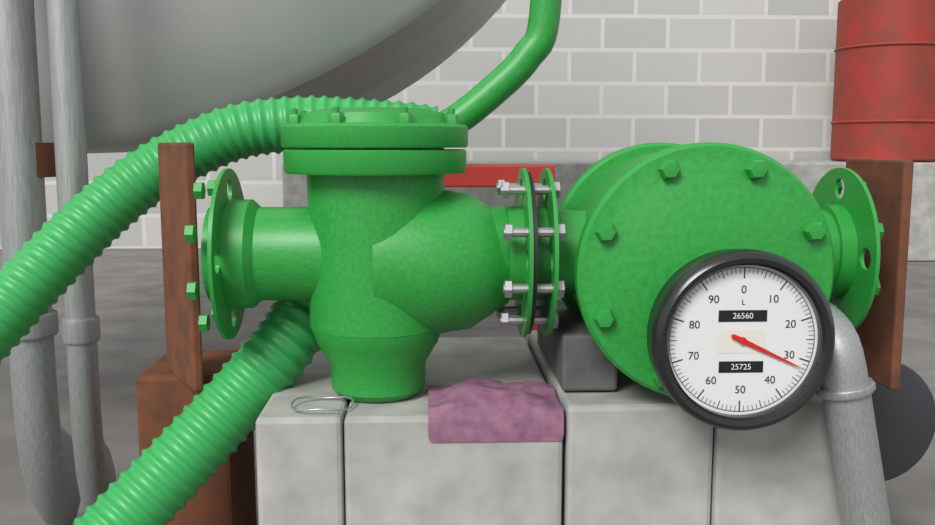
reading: 32 L
